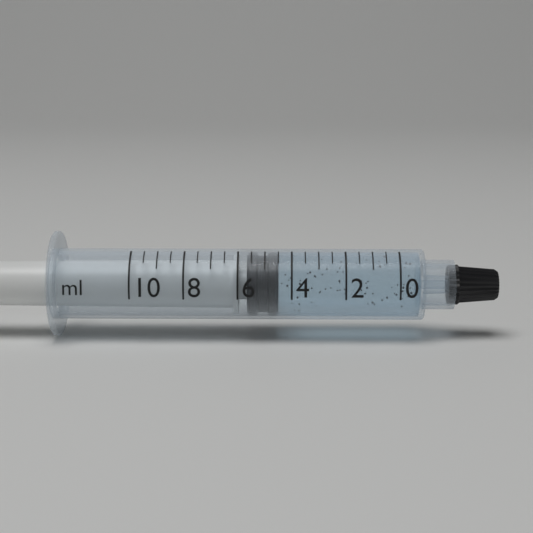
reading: 4.5 ml
